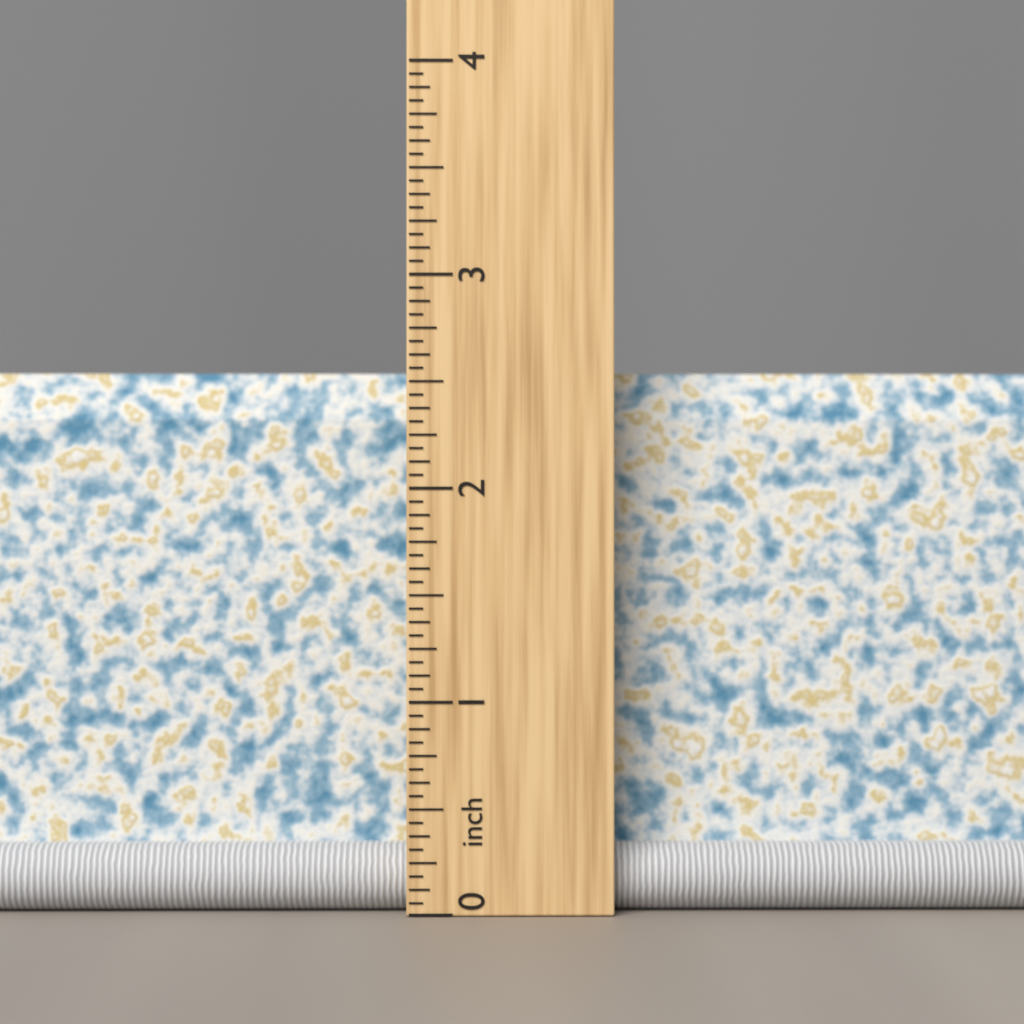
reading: 2.5625 inch
